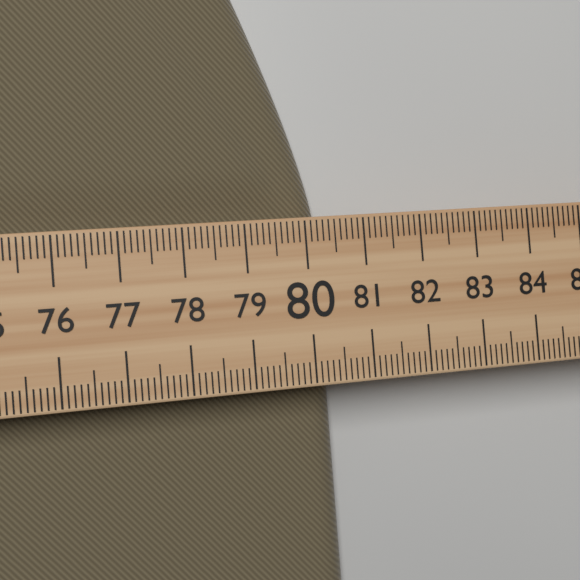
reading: 80.4 (no unit)
